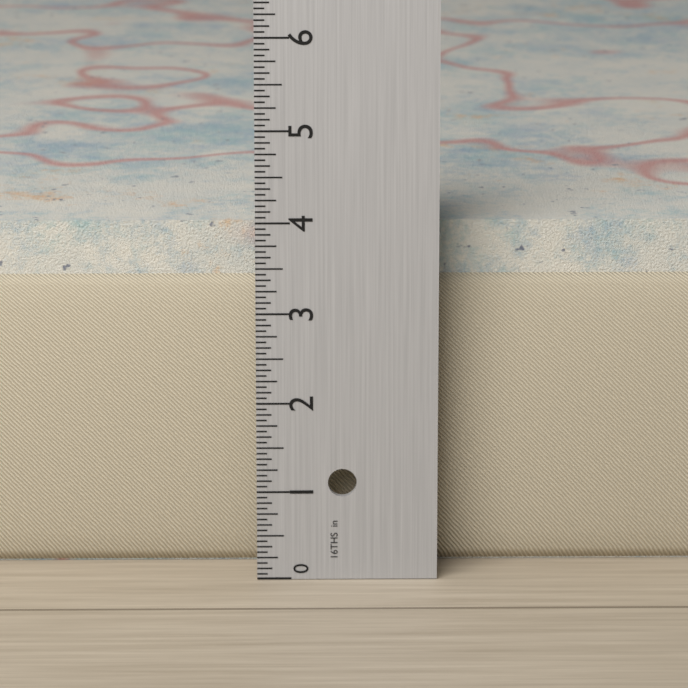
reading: 3.8750 in
